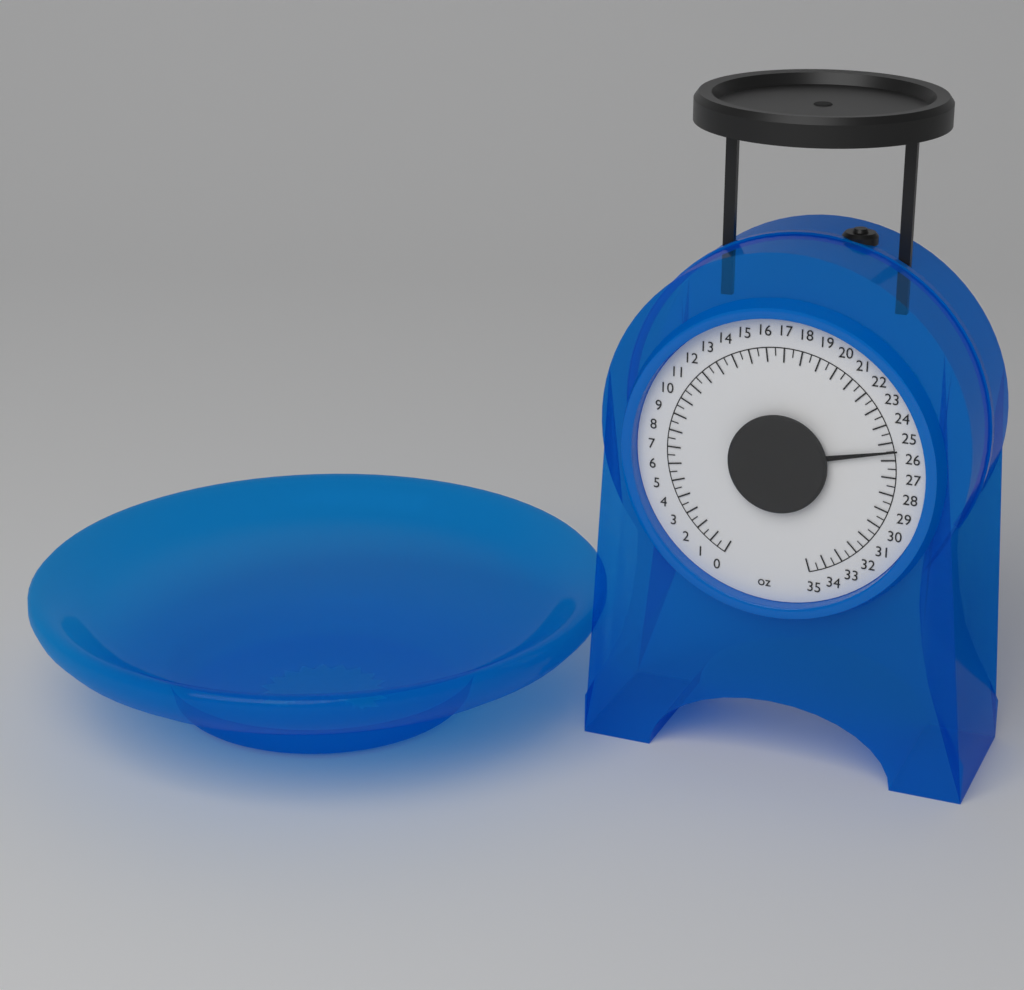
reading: 25.5 oz
